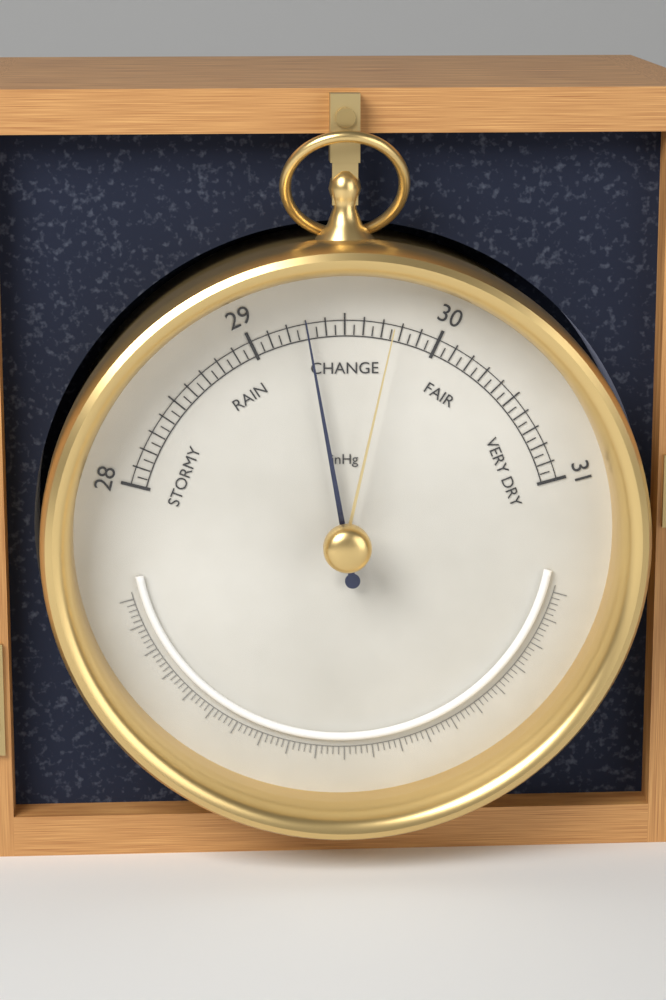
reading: 29.30 inHg
